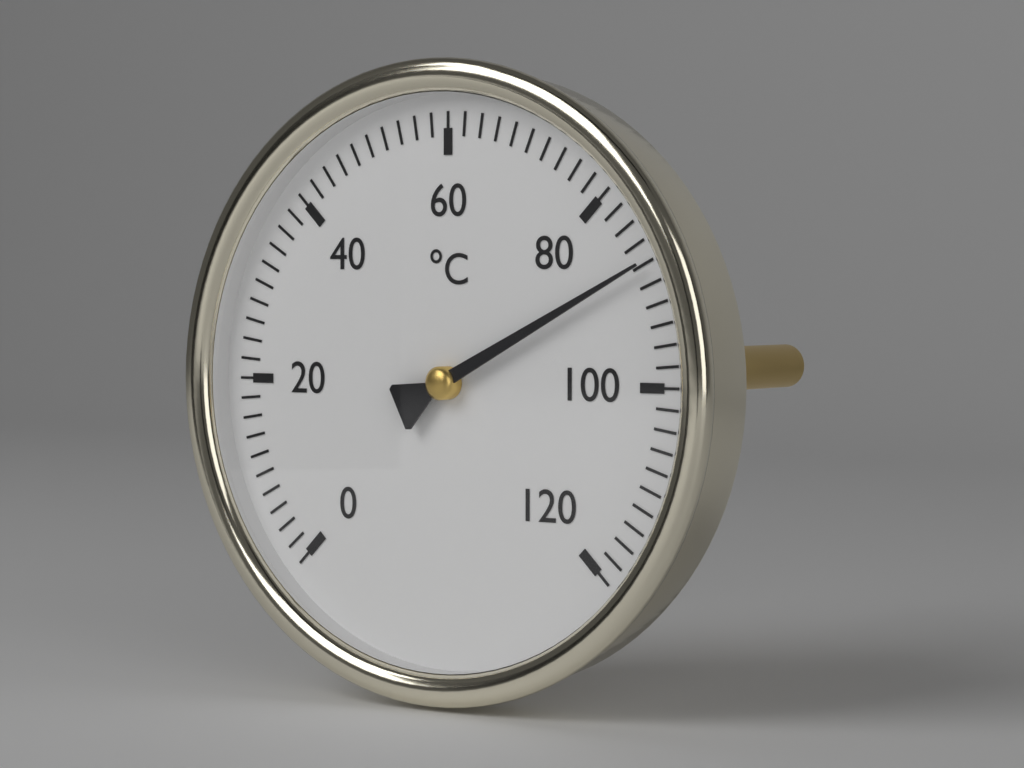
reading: 88 °C
